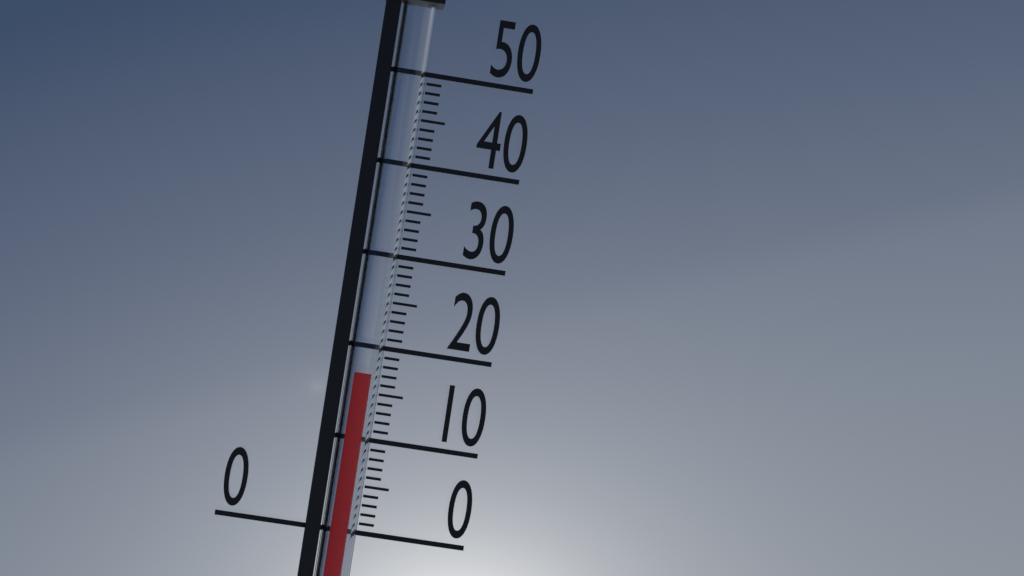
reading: 17 (no unit)
